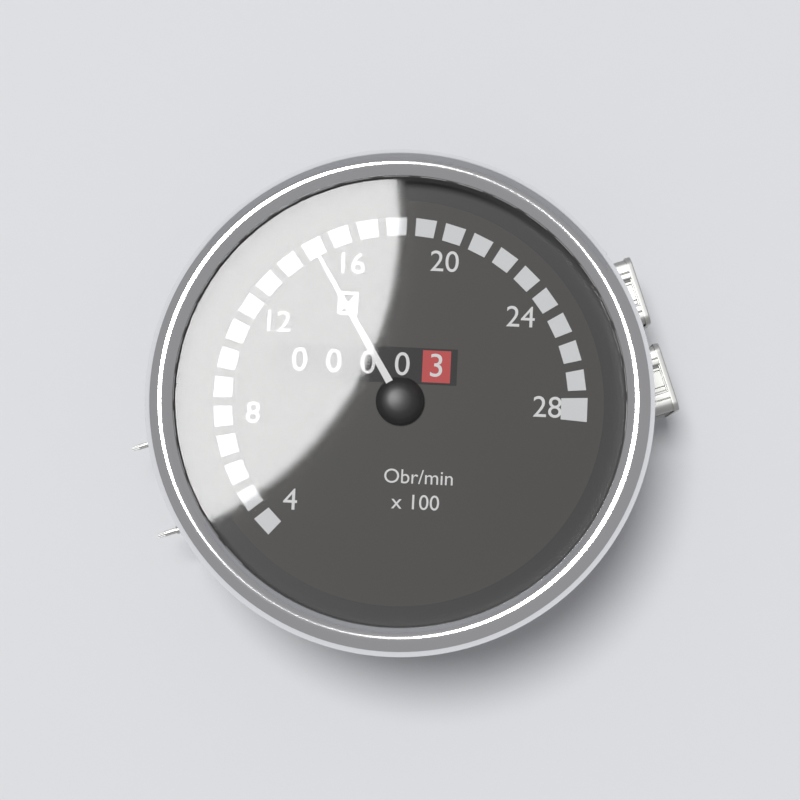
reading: 15 Obr/min x100
